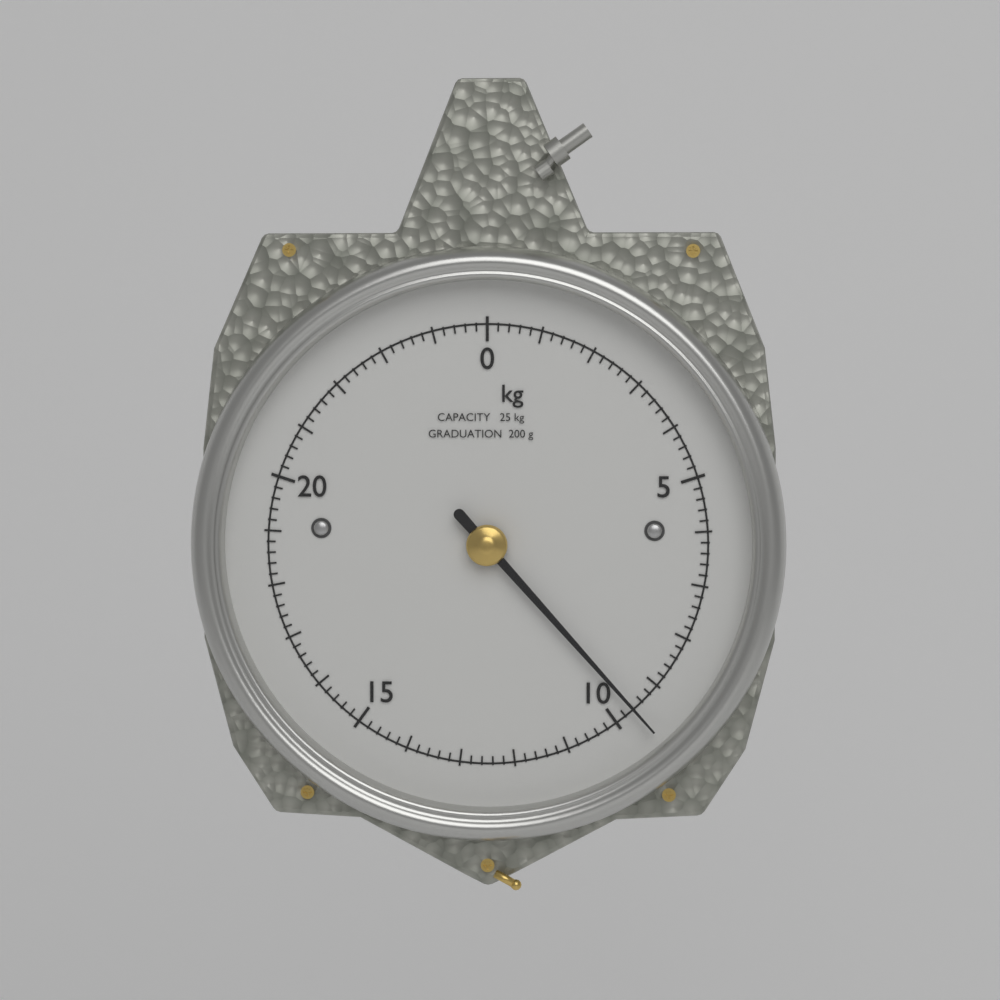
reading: 9.6 kg
